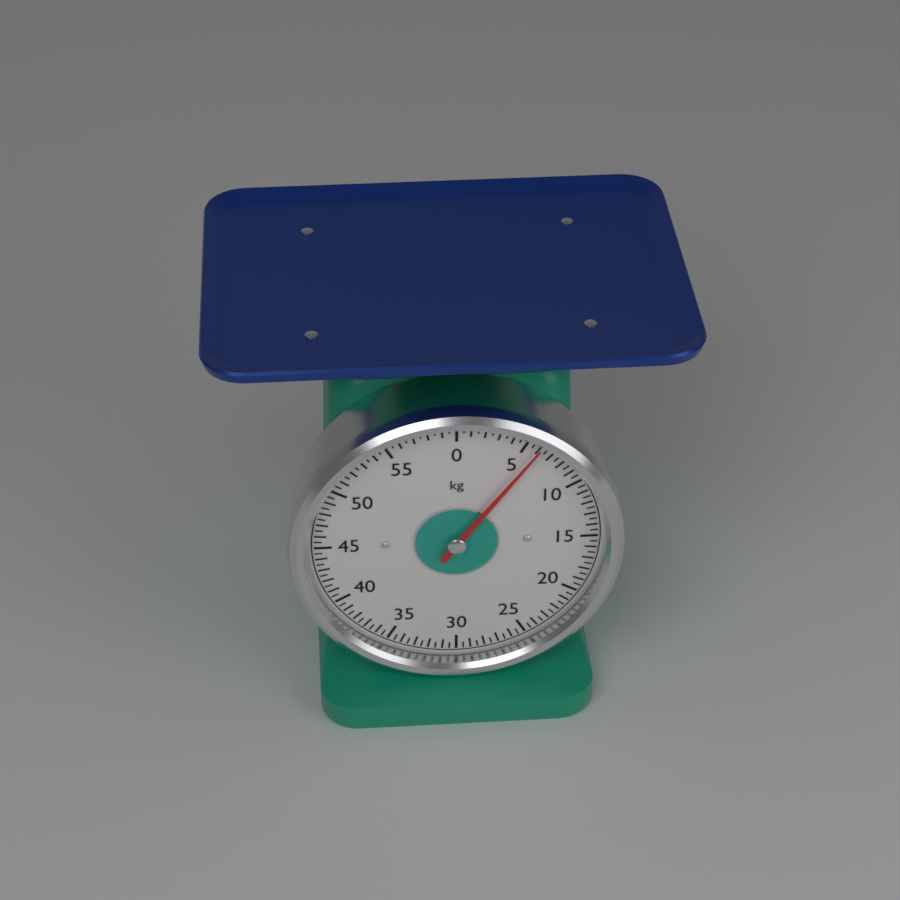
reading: 6.0 kg
